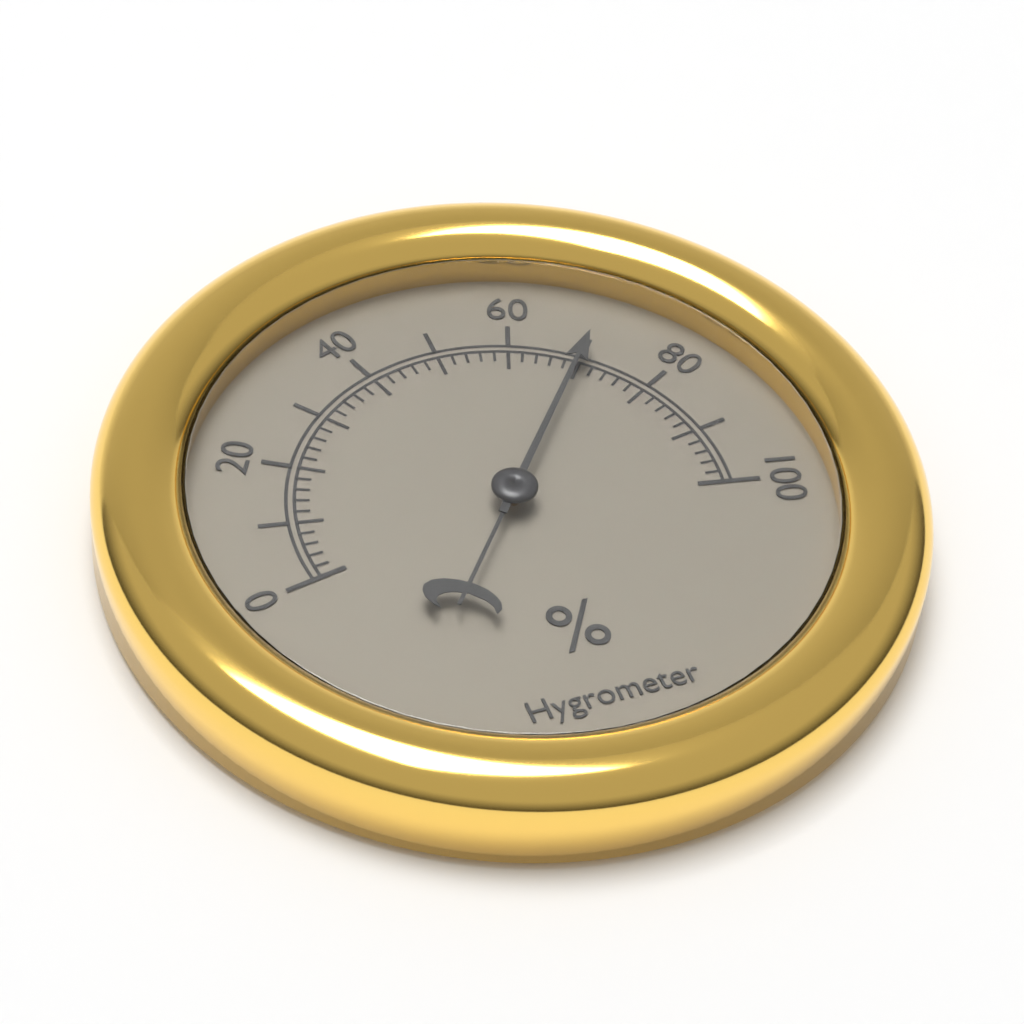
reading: 70 %
